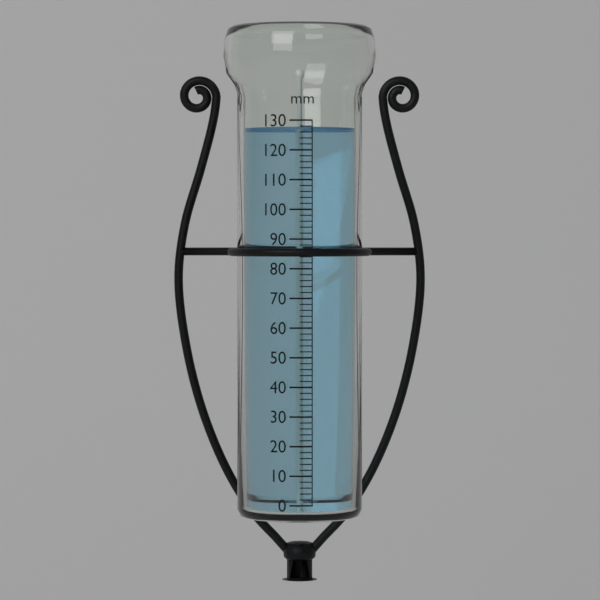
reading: 128 mm
